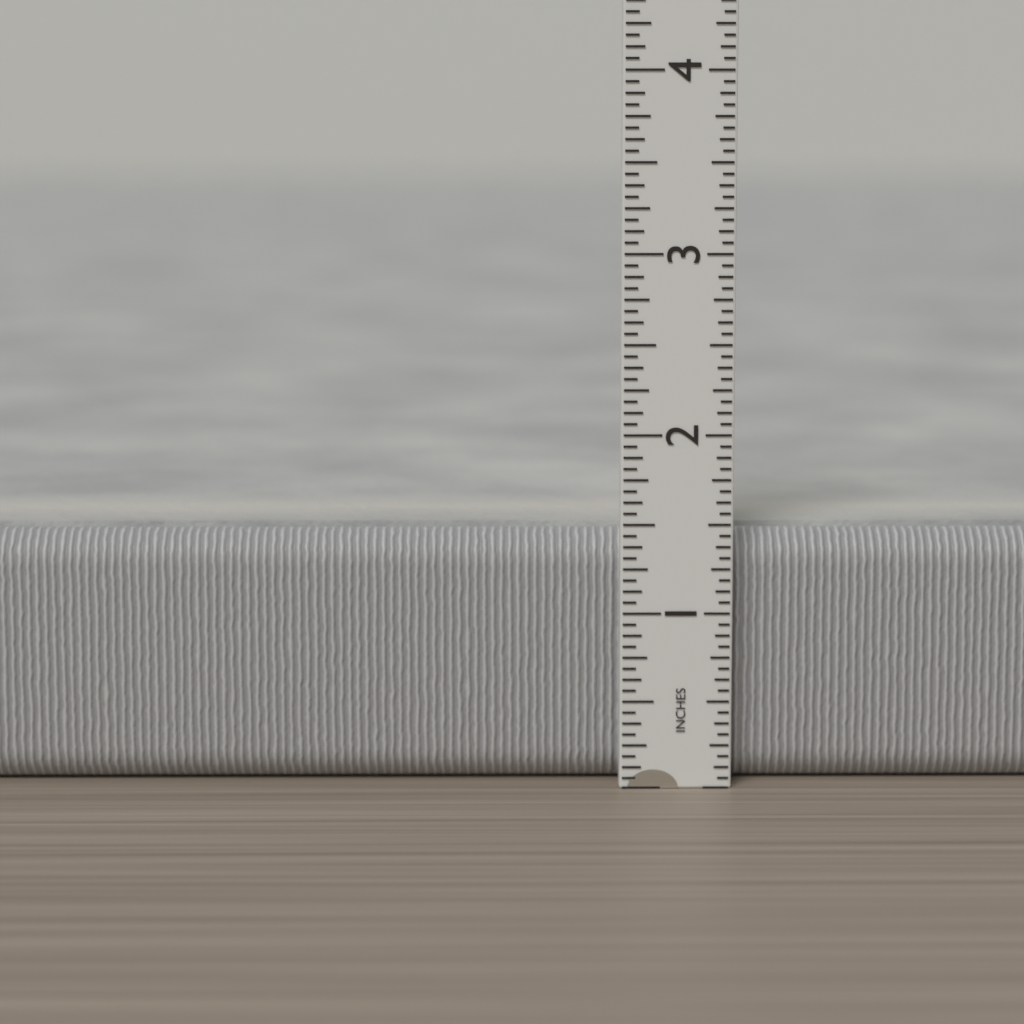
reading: 1.4375 in
